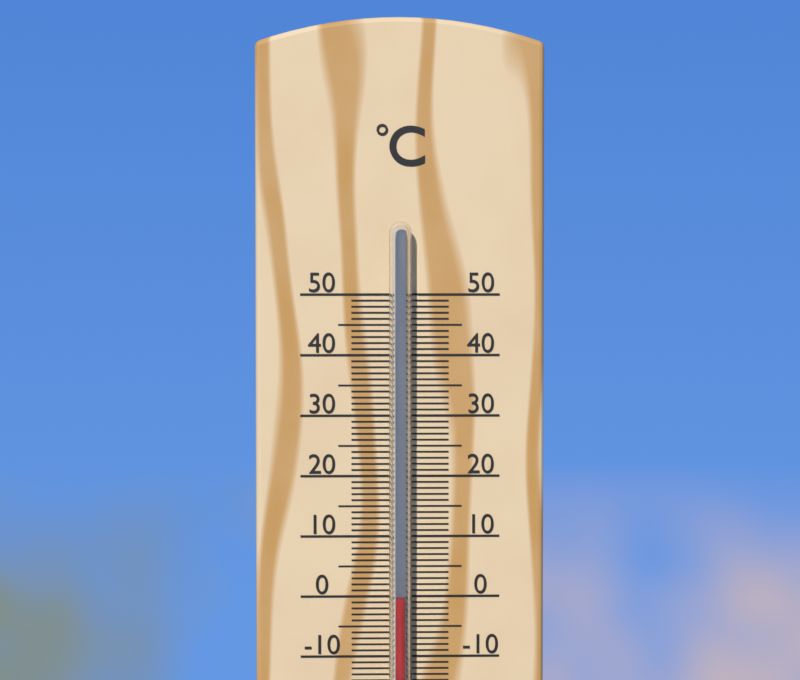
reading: 0 °C
